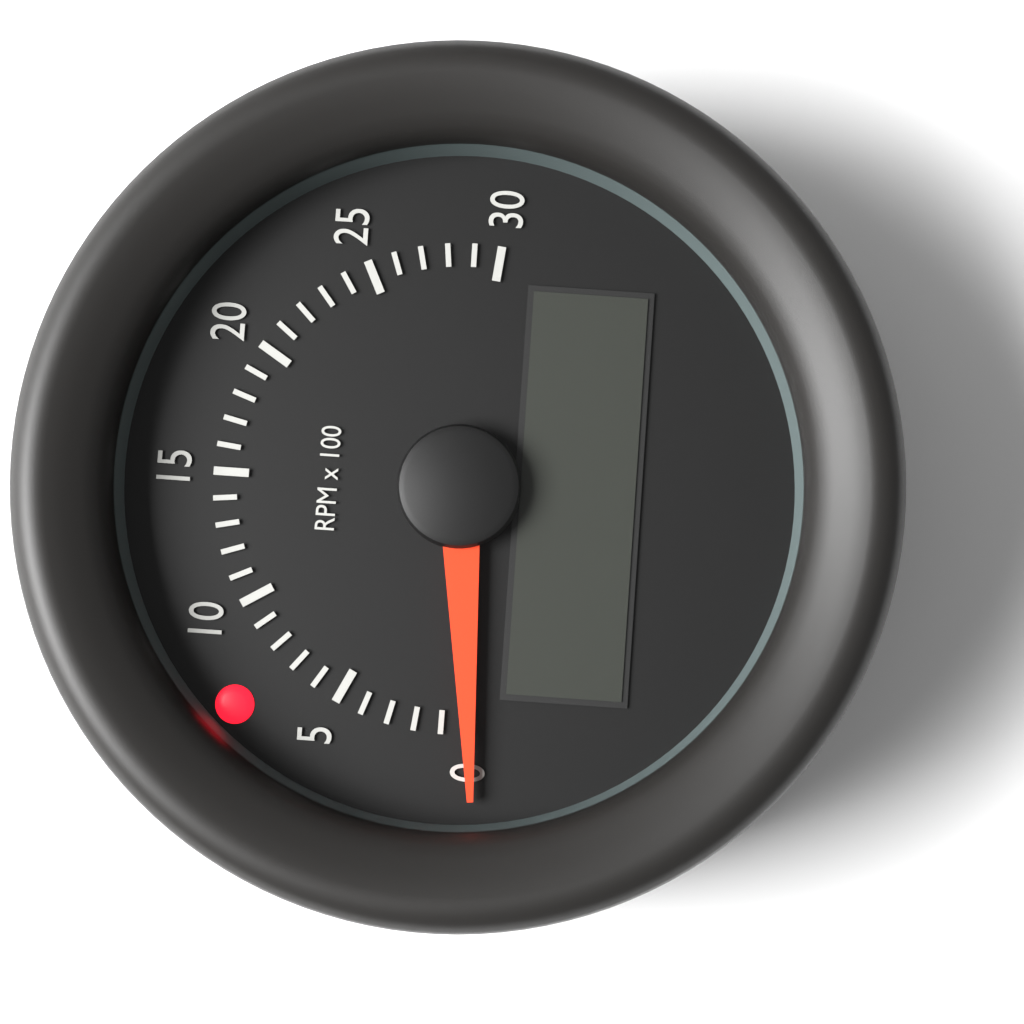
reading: 0 RPM
